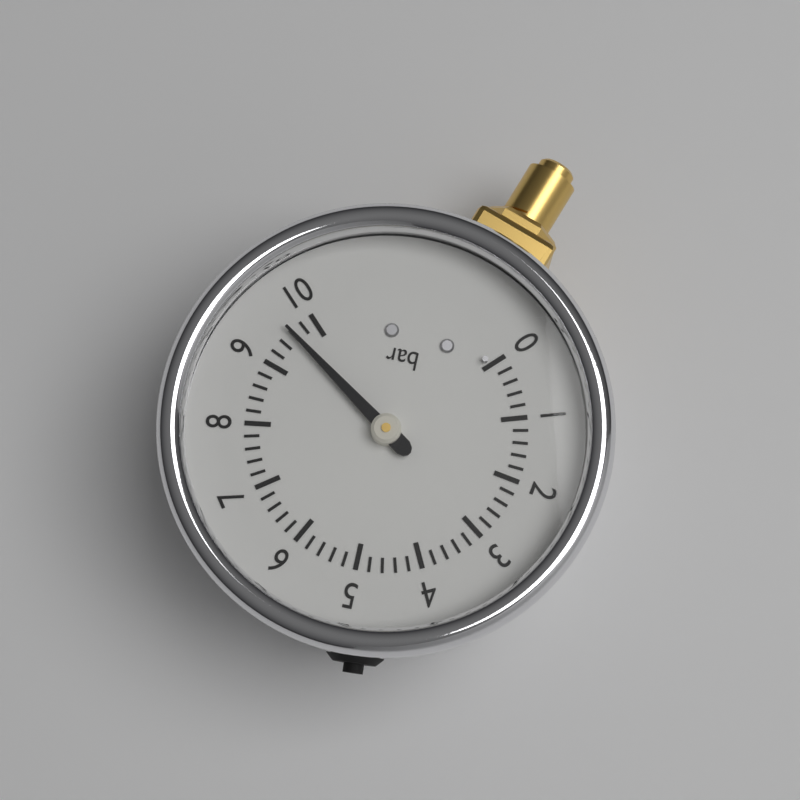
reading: 9.6 bar
